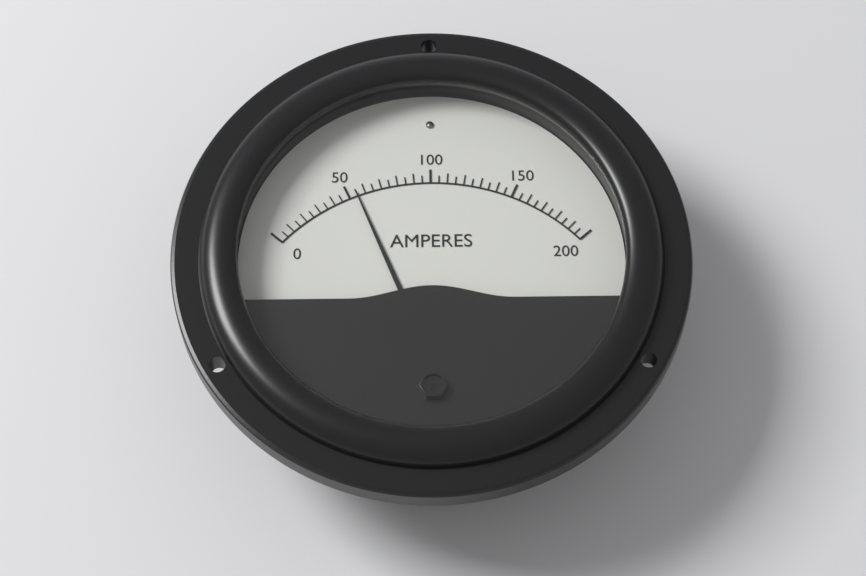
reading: 55 A
